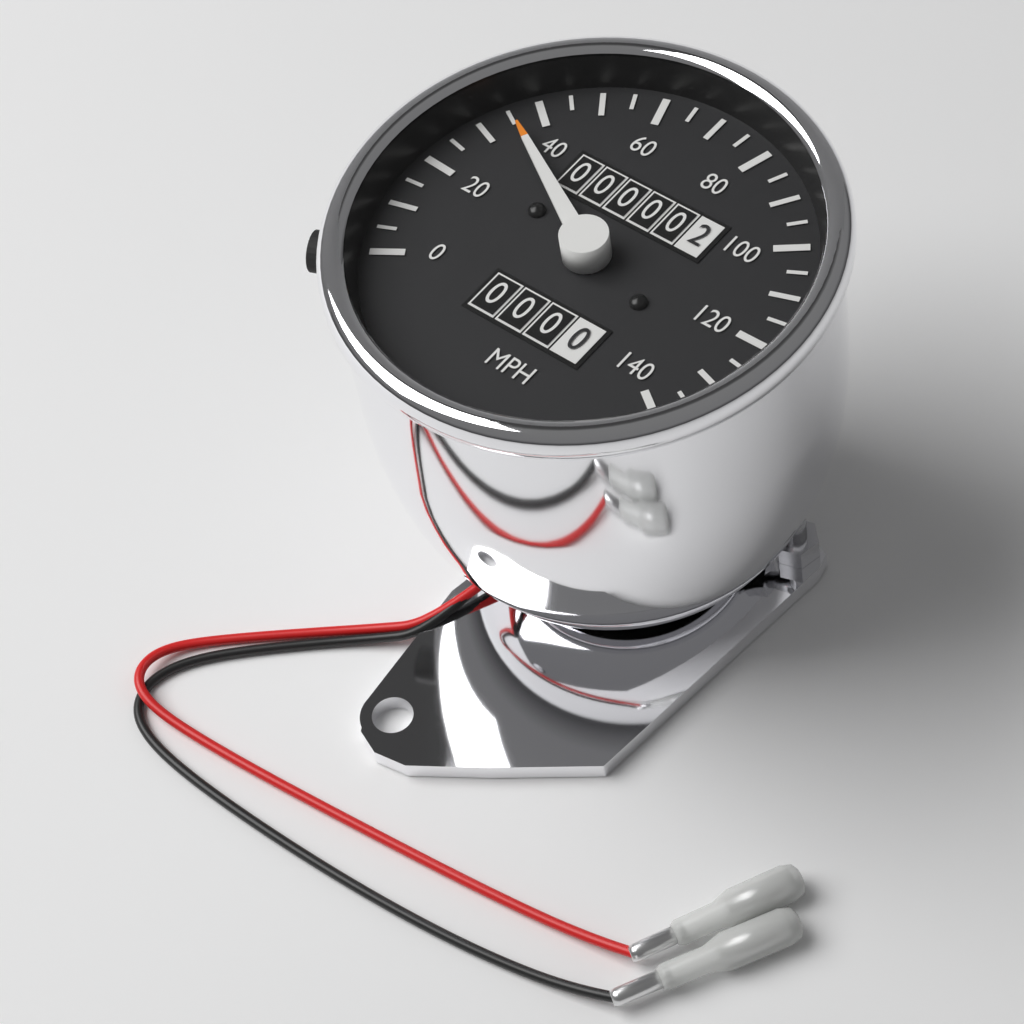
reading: 35 mph
